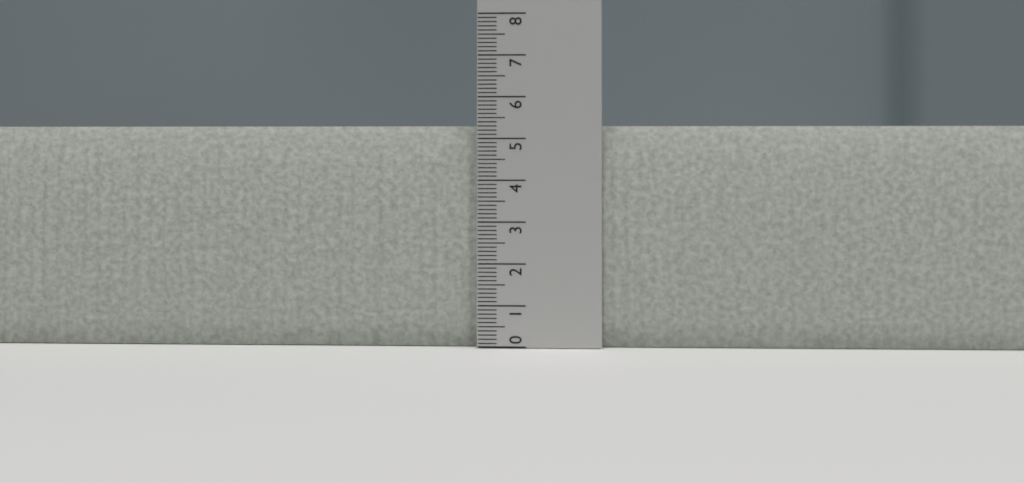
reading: 5.3 (no unit)
